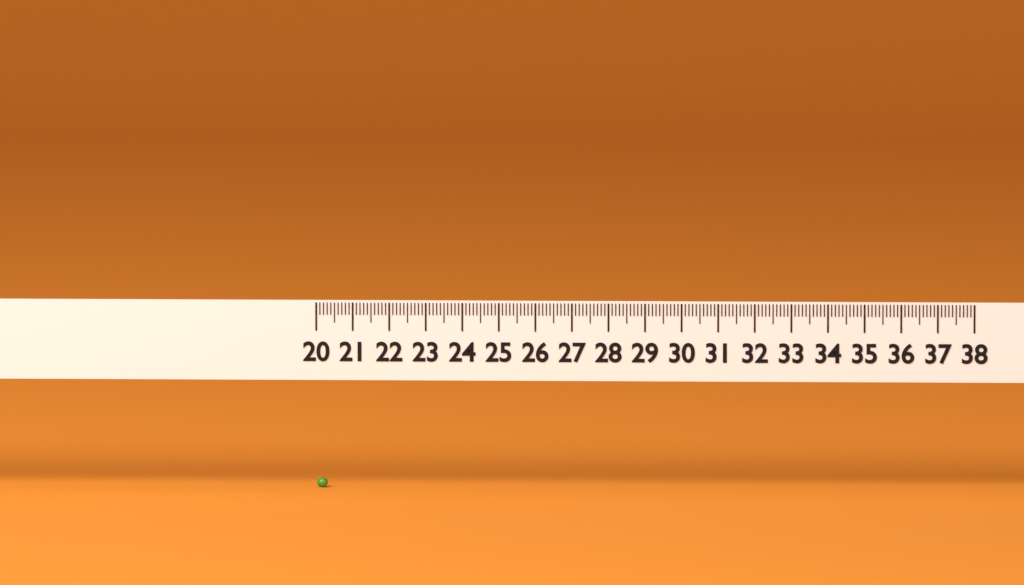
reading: 20.3 (no unit)
